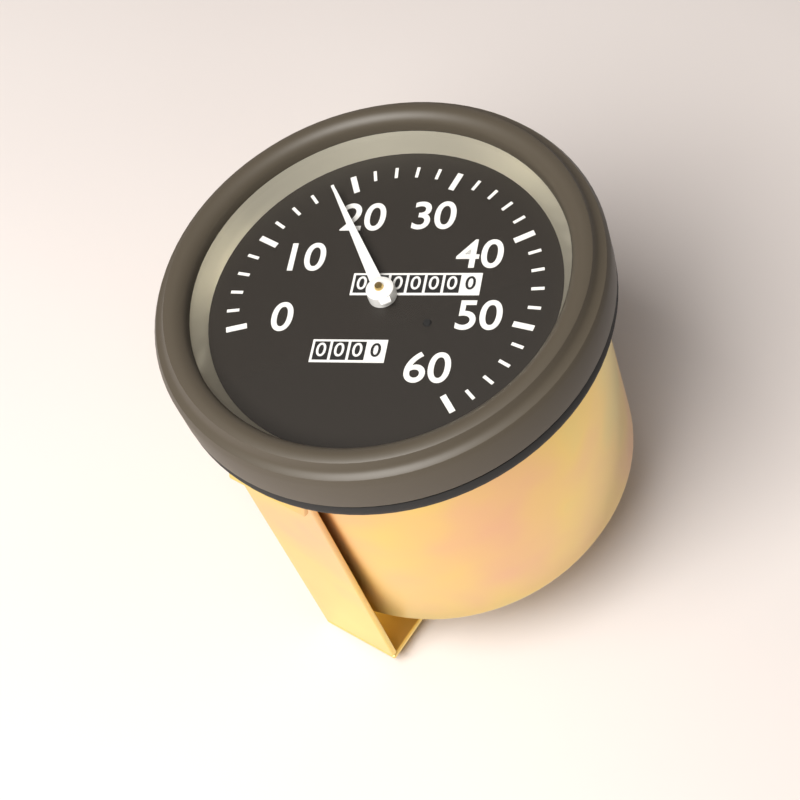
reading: 18 (no unit)
